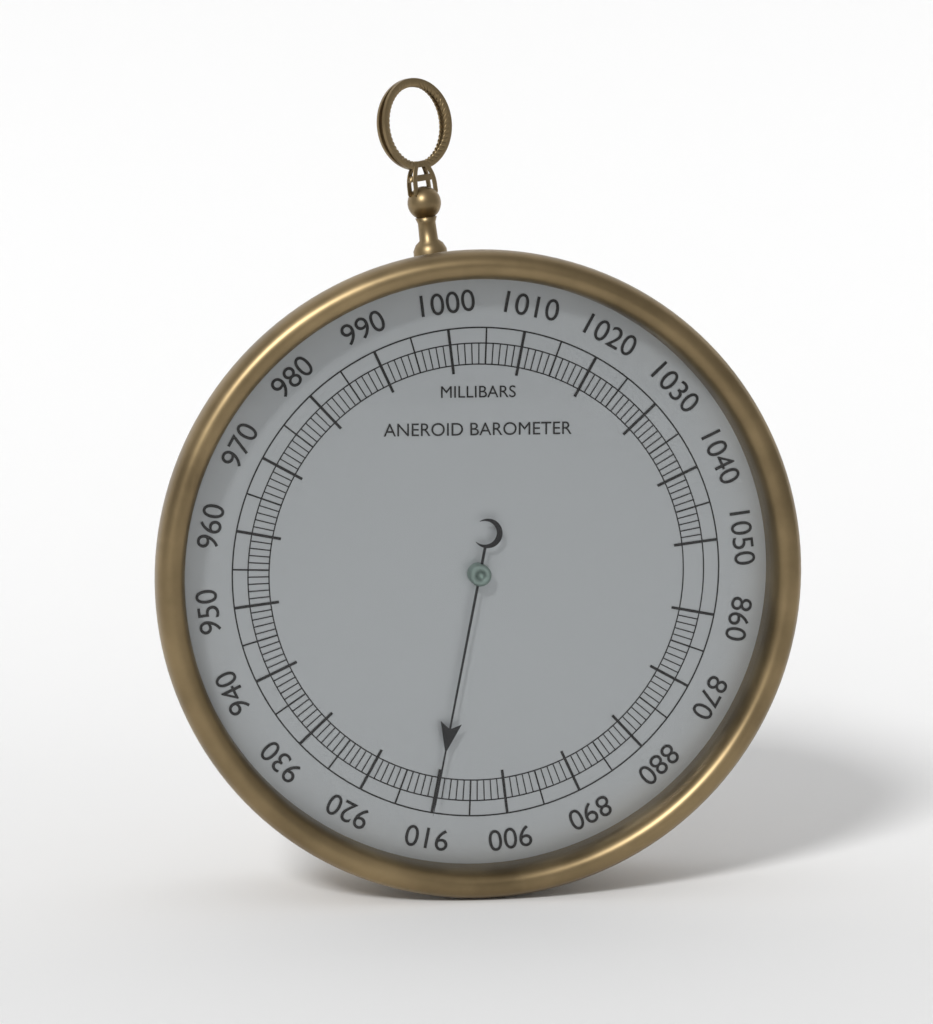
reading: 910 mbar
